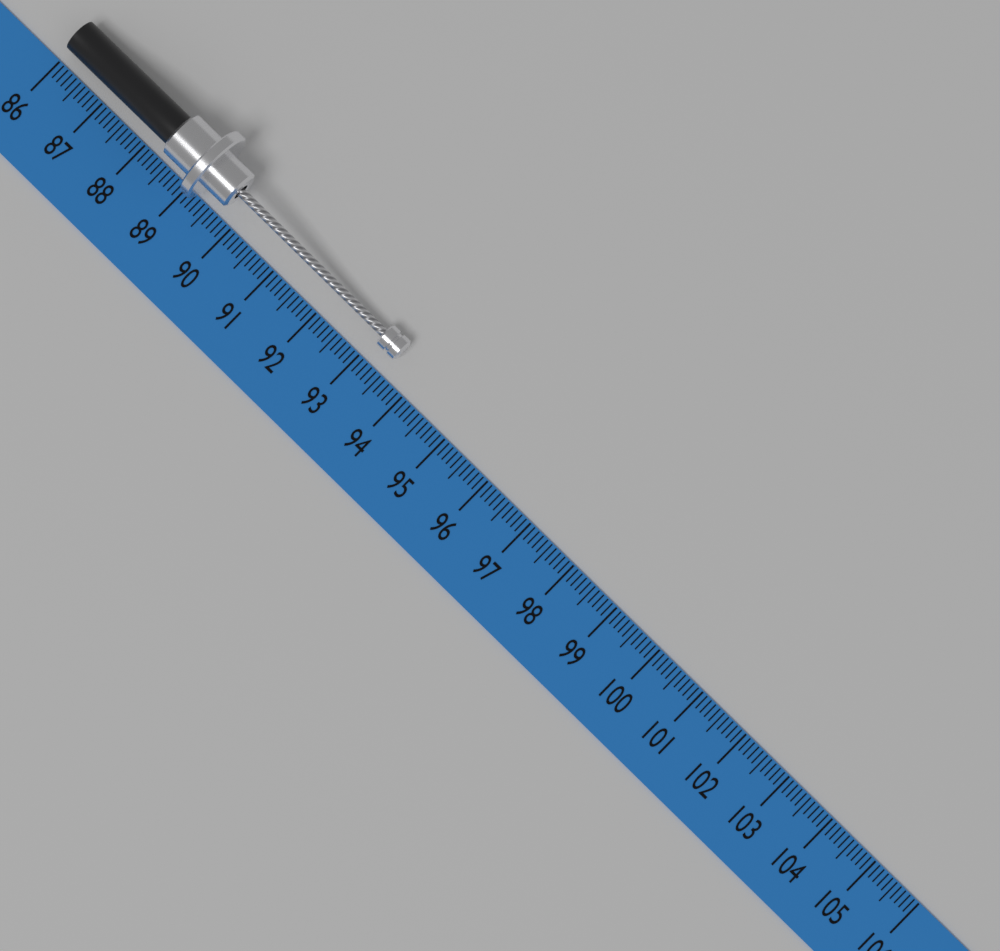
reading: 93.5 (no unit)
